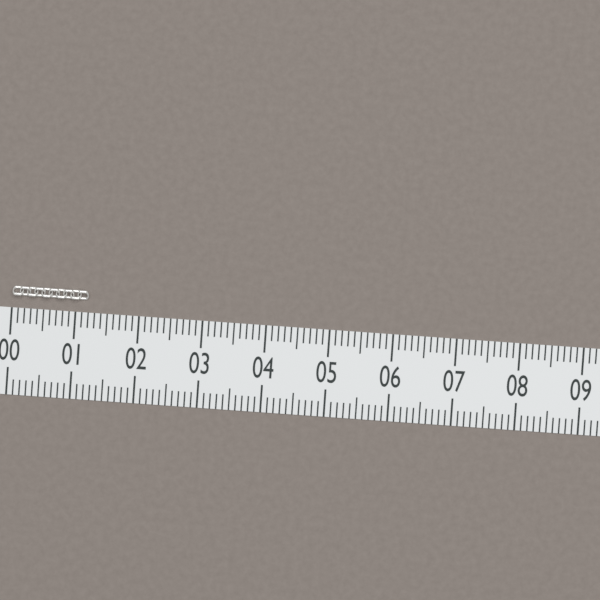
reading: 1.2 (no unit)
